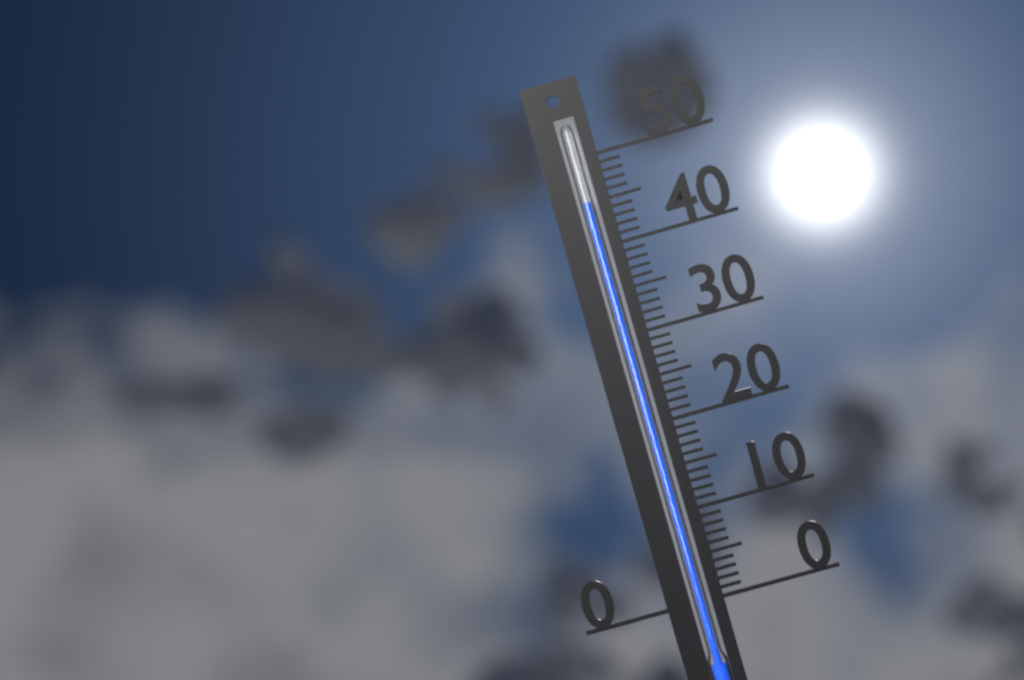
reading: 45 (no unit)
